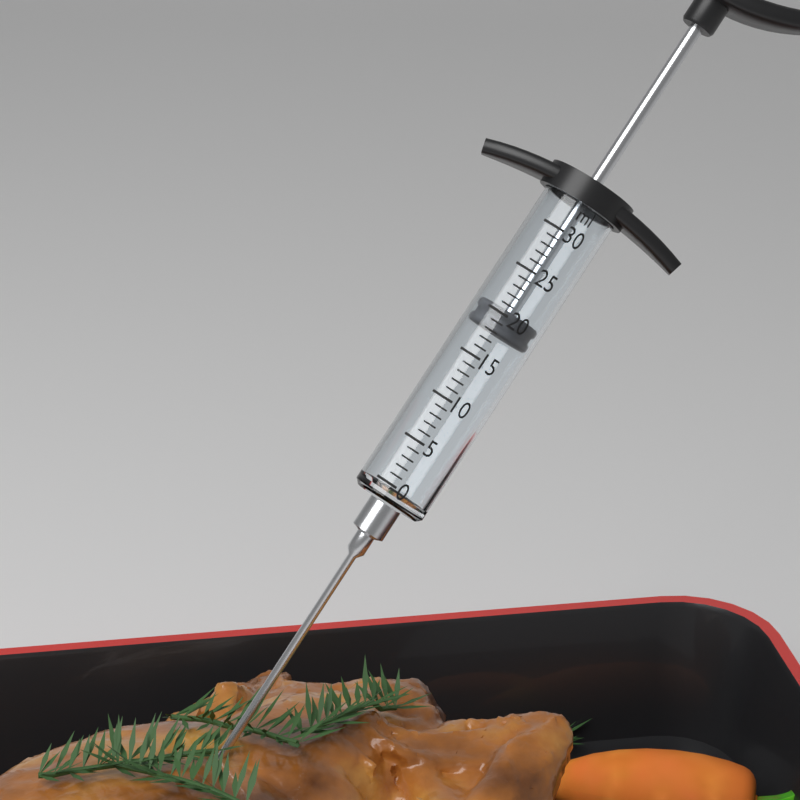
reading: 18 ml
